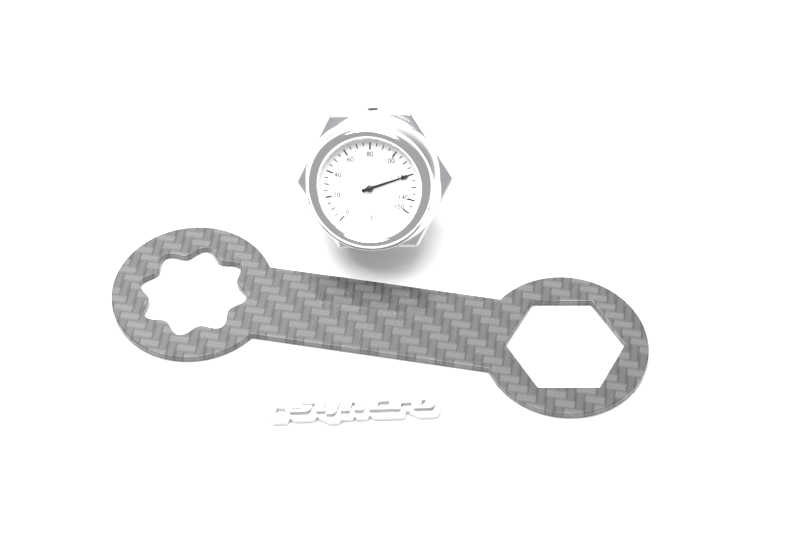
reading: 120 °C
